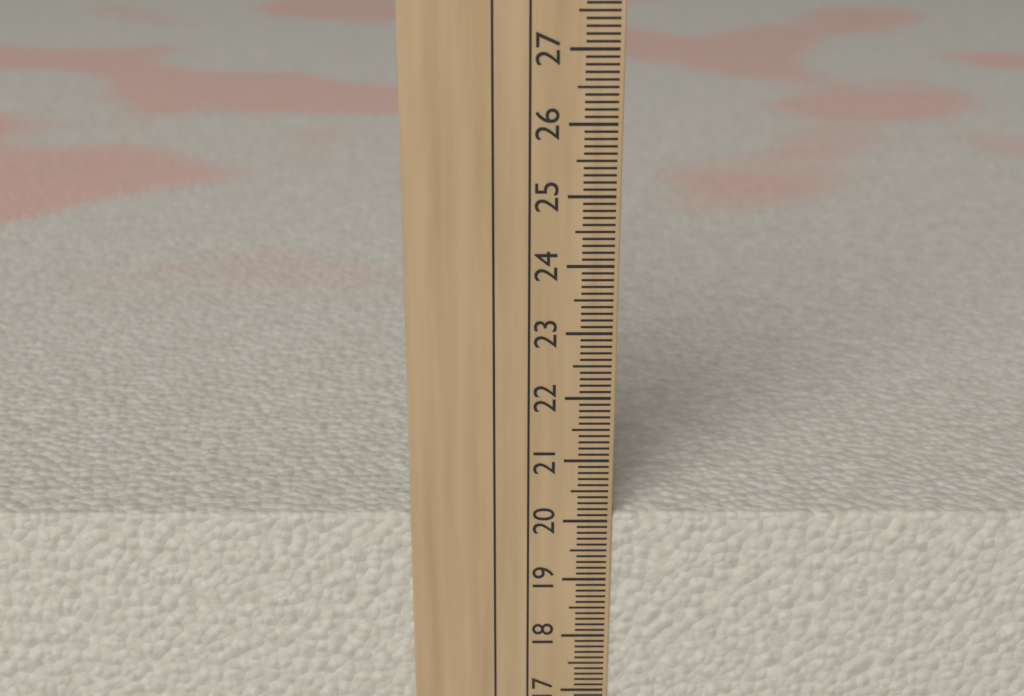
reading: 20.1 cm
